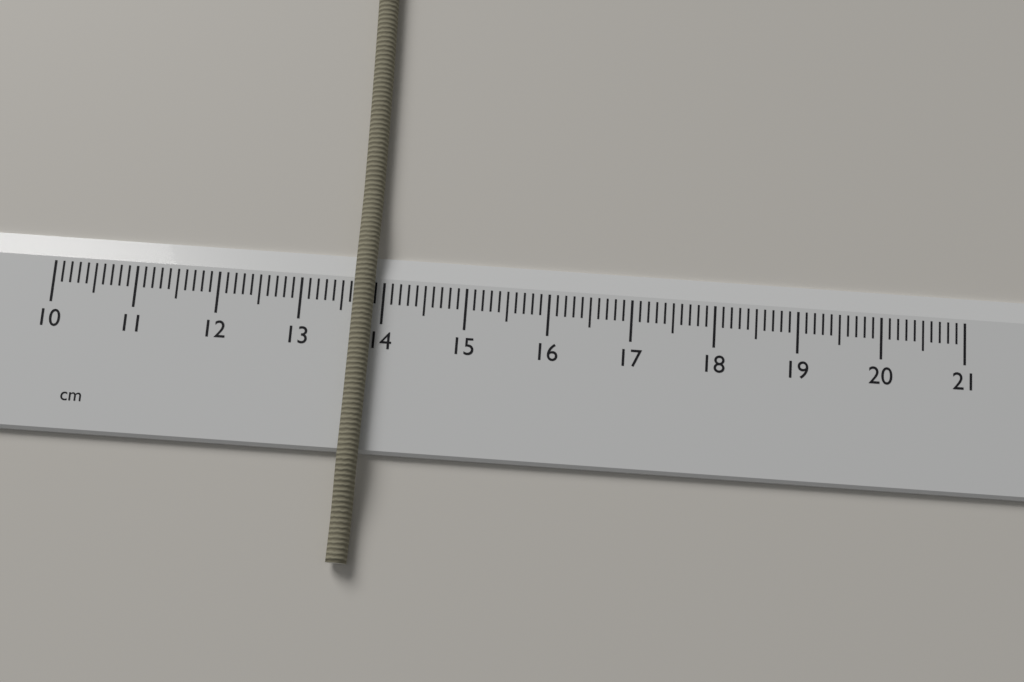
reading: 13.9 cm
